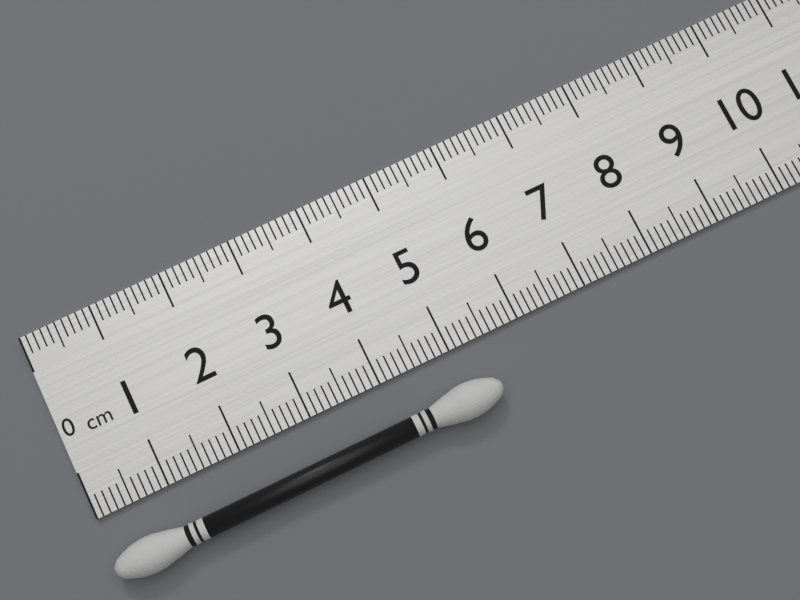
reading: 5.4 cm
